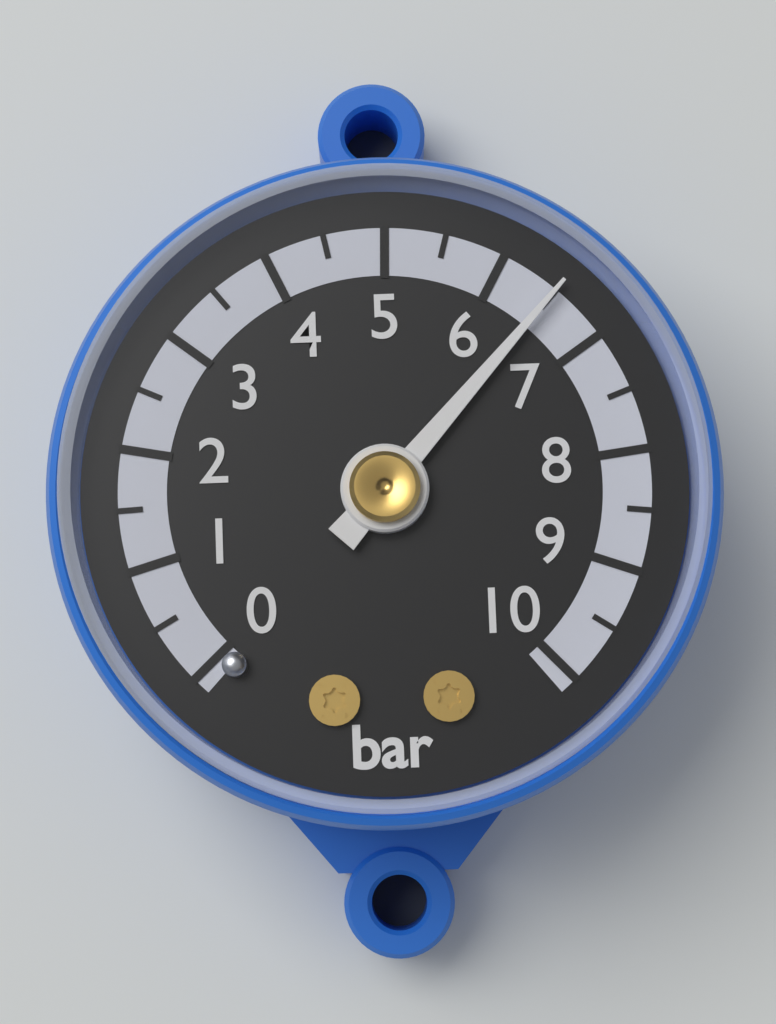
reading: 6.5 bar
